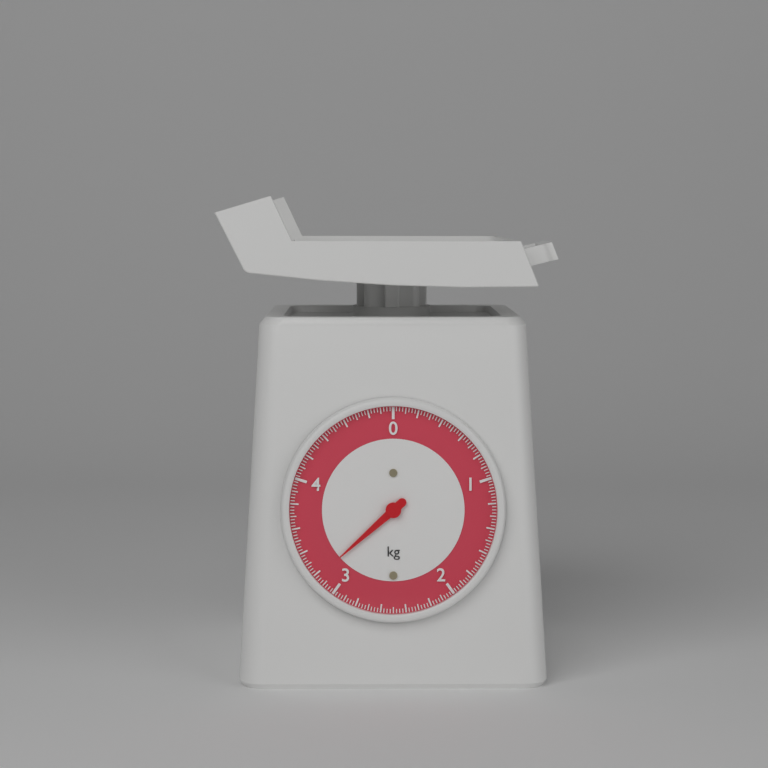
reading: 3.175 kg
